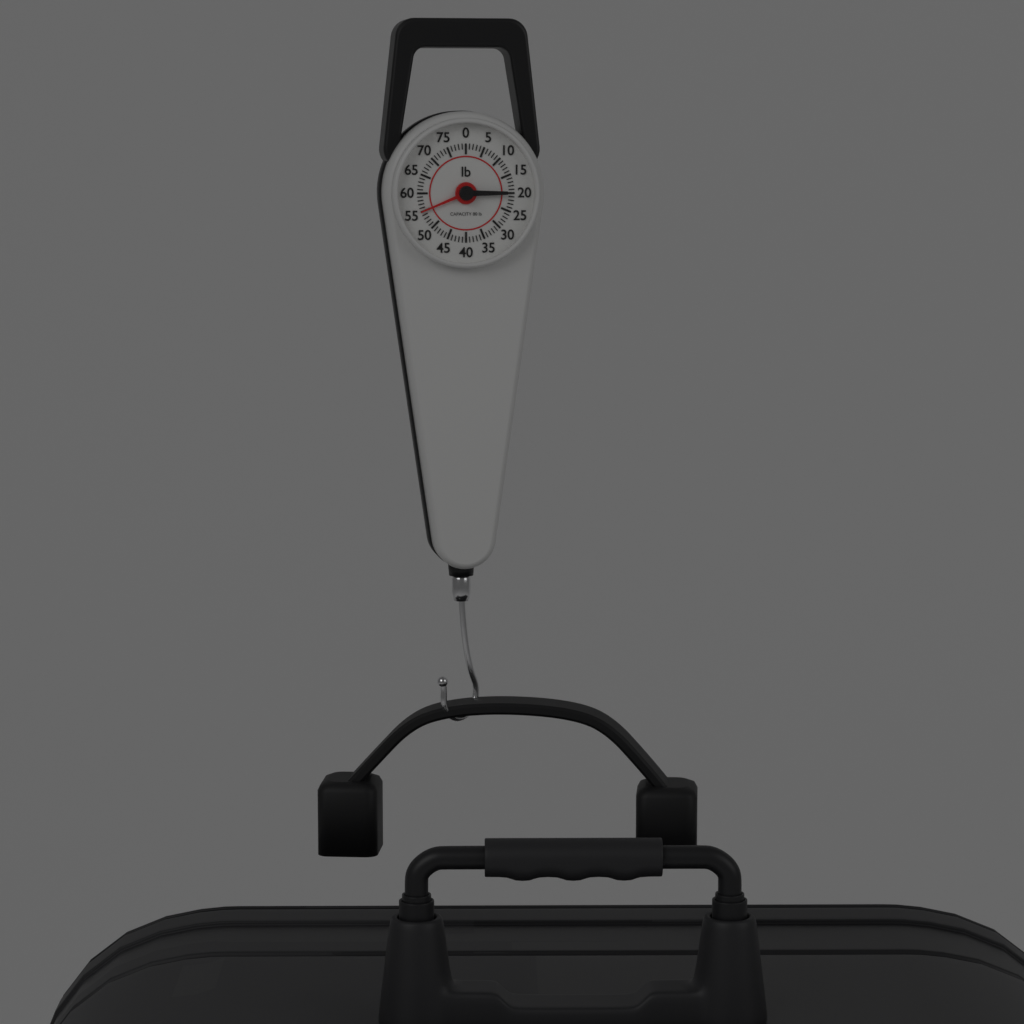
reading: 55 lb
